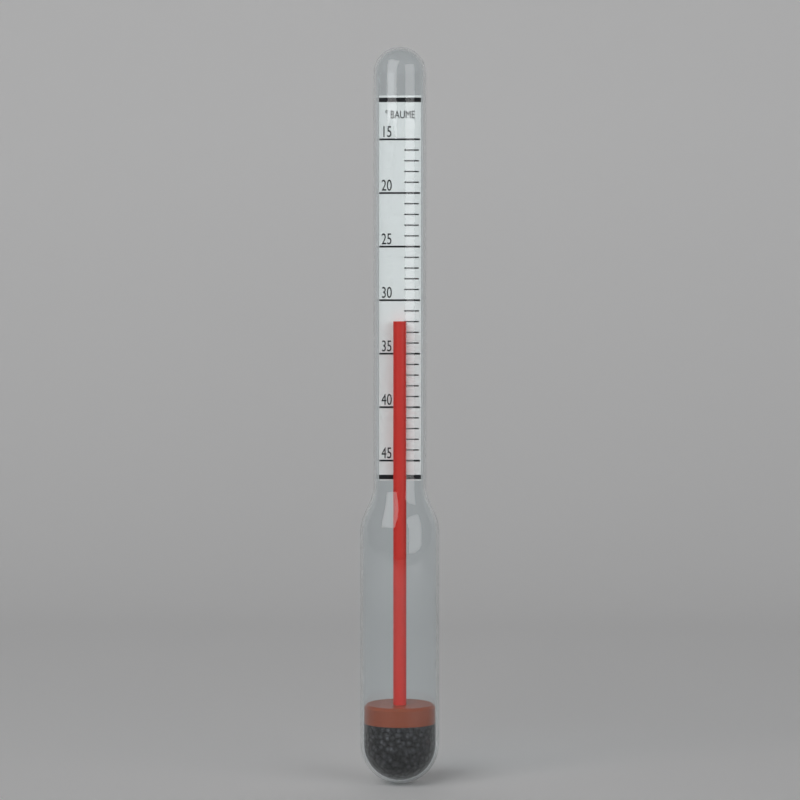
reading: 32 °Baumé
